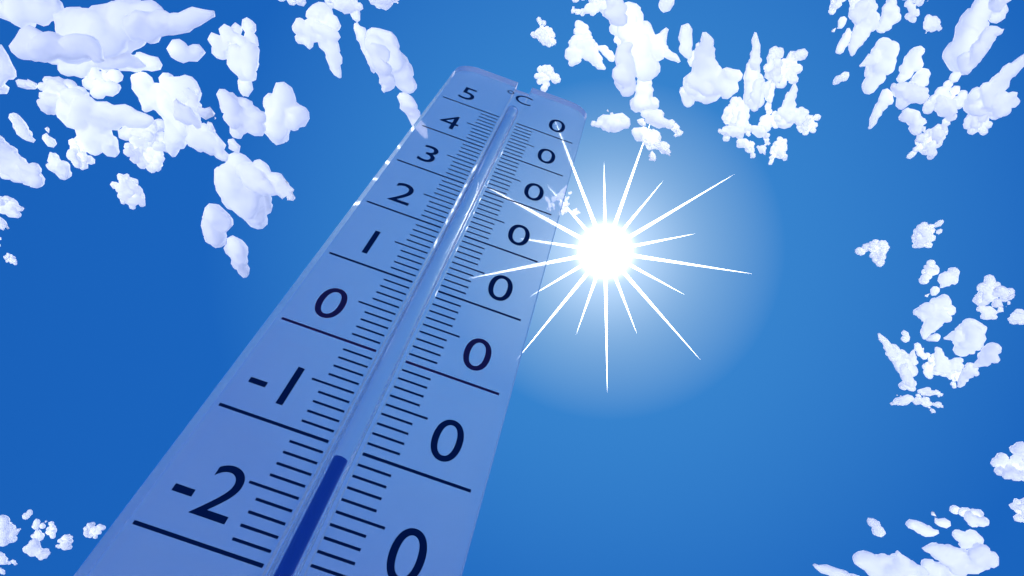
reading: -11 °C
